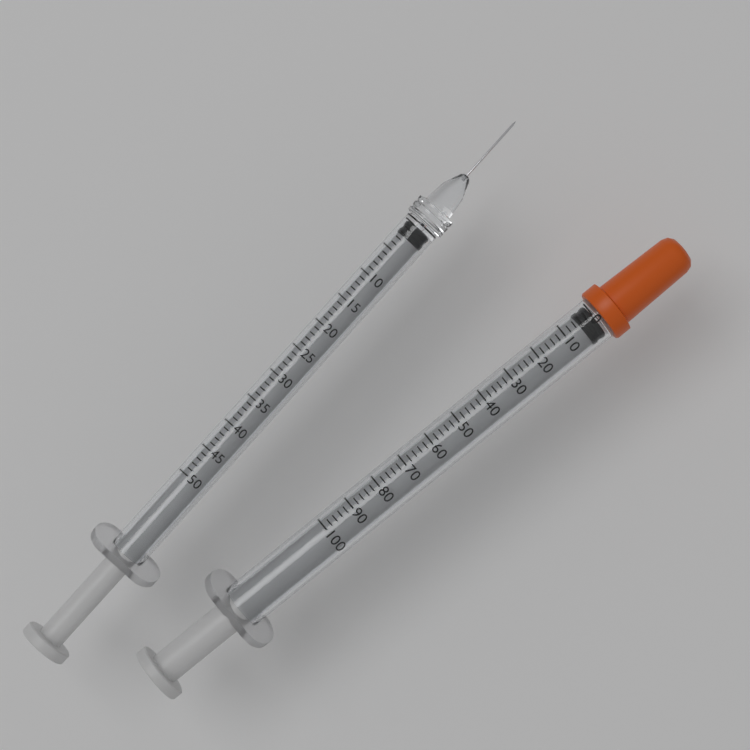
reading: 0 (no unit)
